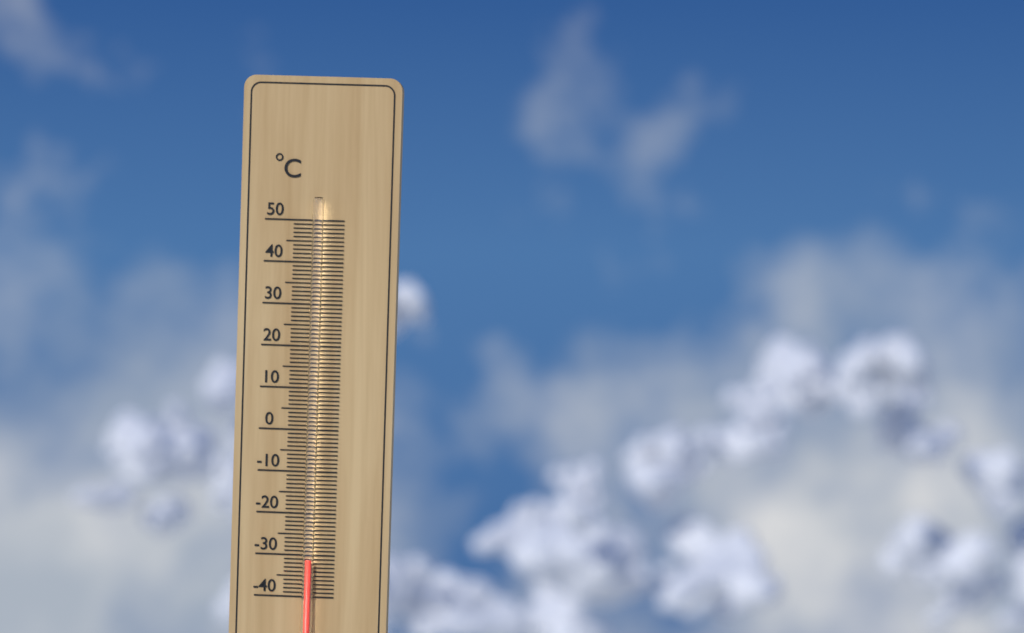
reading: -31 °C
